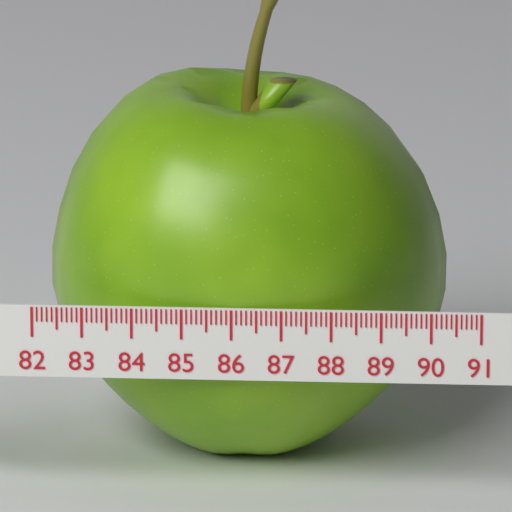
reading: 90.2 (no unit)
